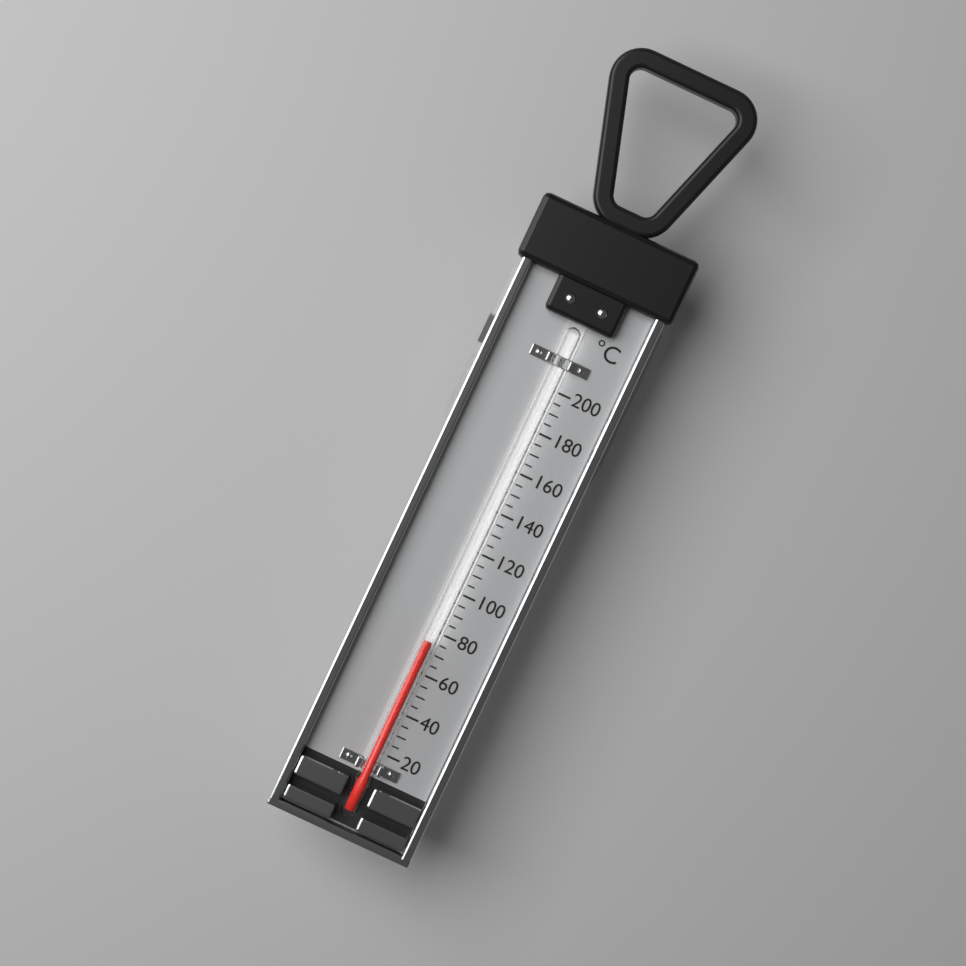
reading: 75 °C
